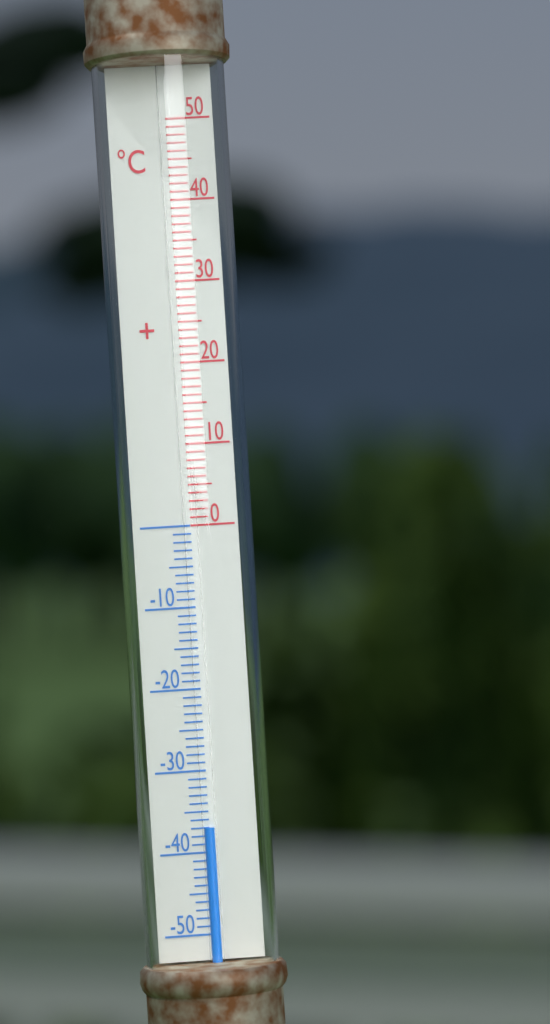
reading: -37 °C
